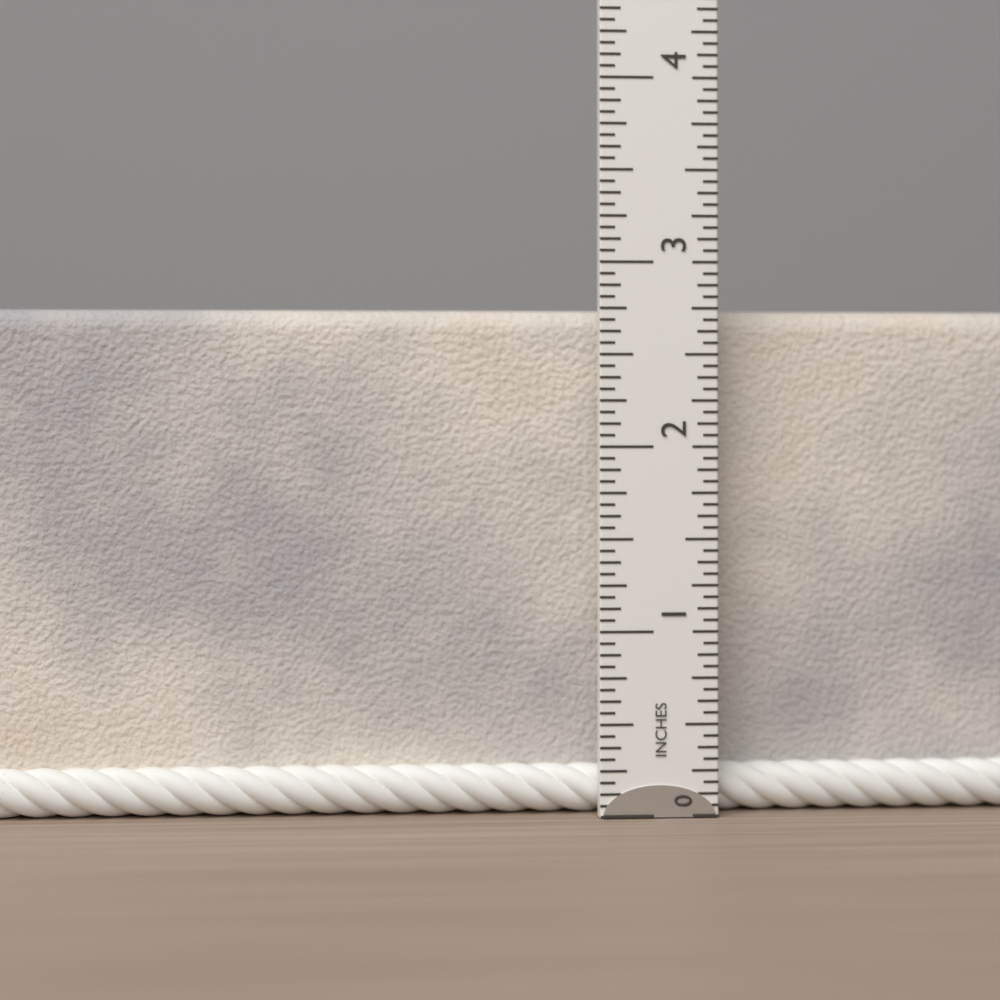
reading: 2.7500 in
